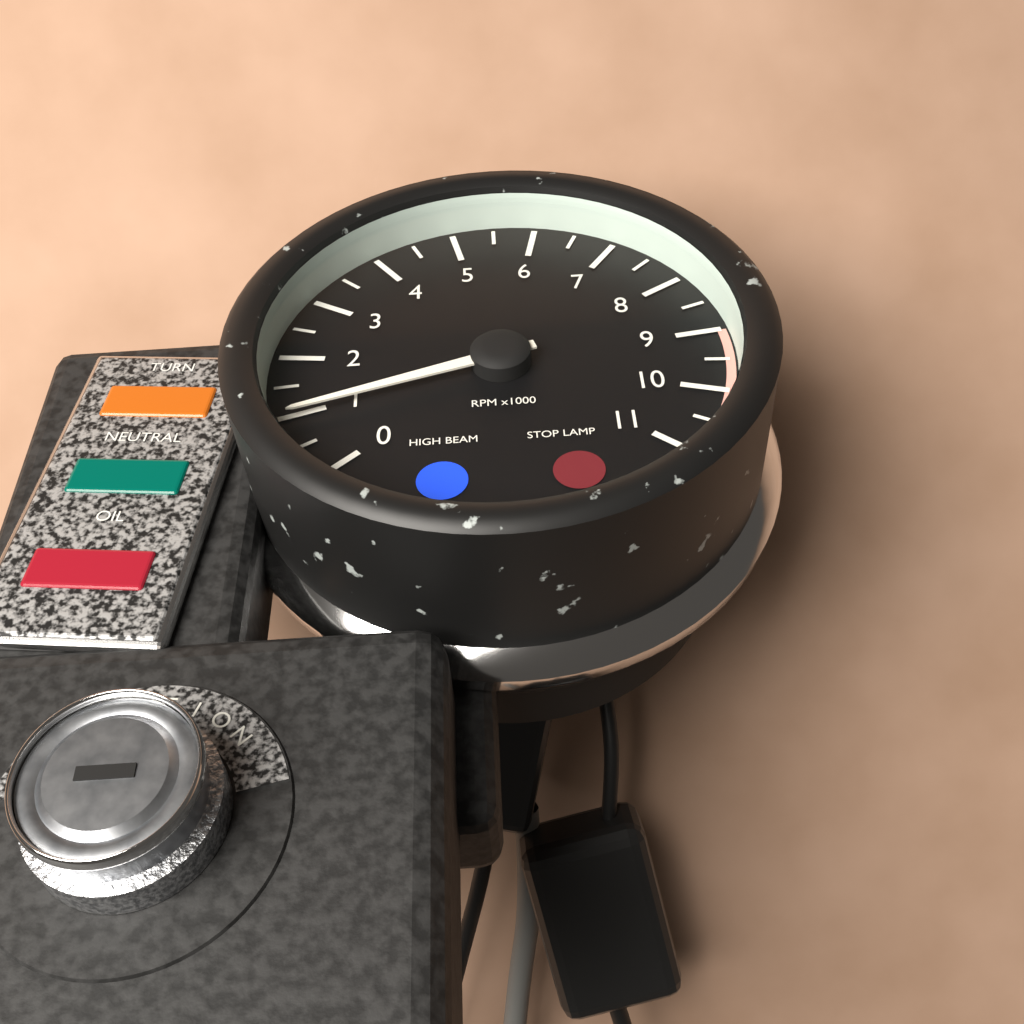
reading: 1000 RPM
